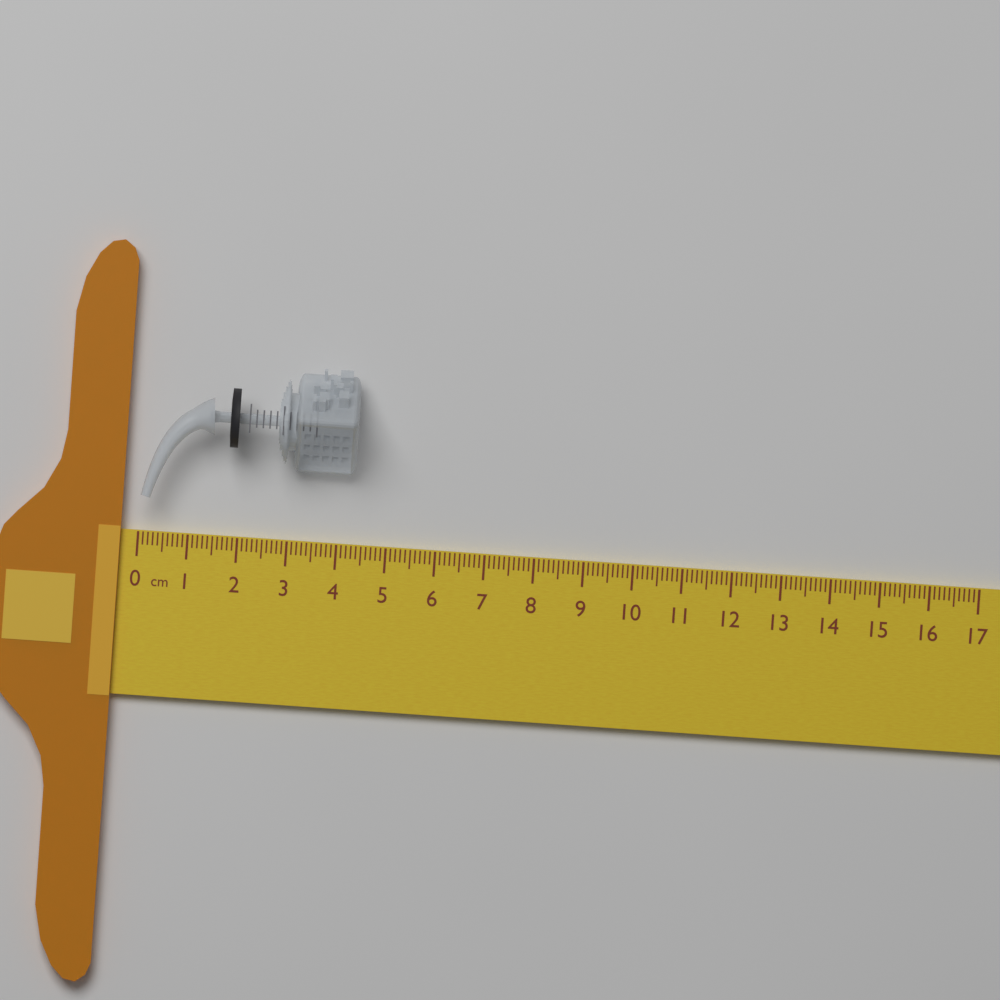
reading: 4.3 cm
